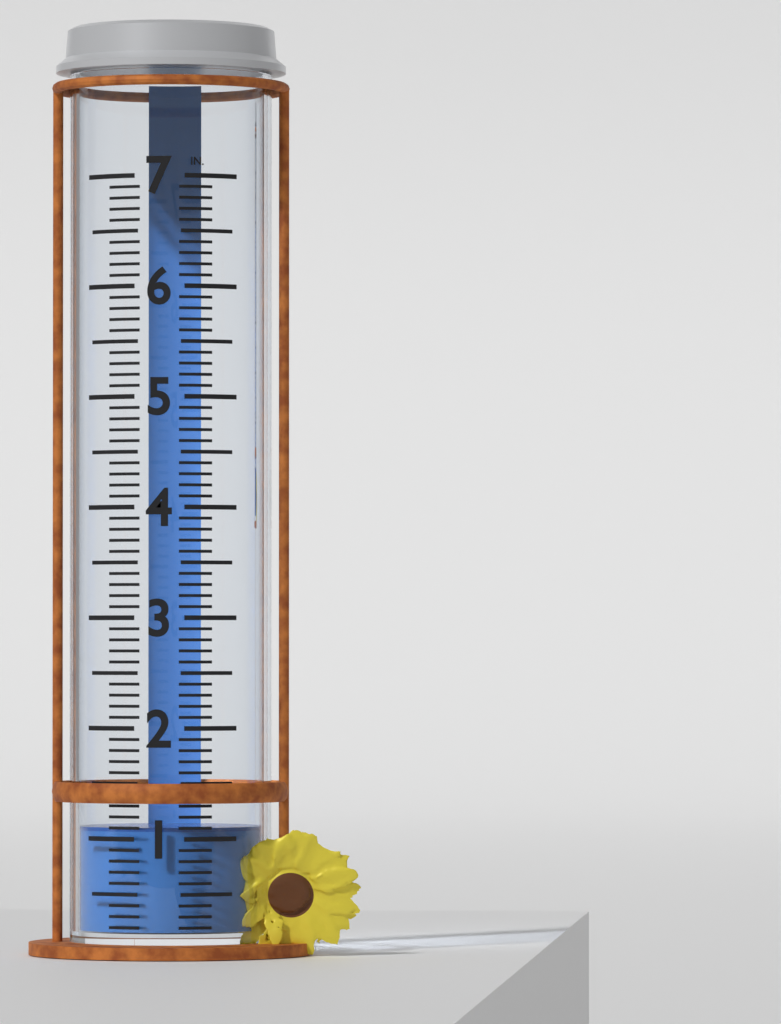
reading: 1.1 in
